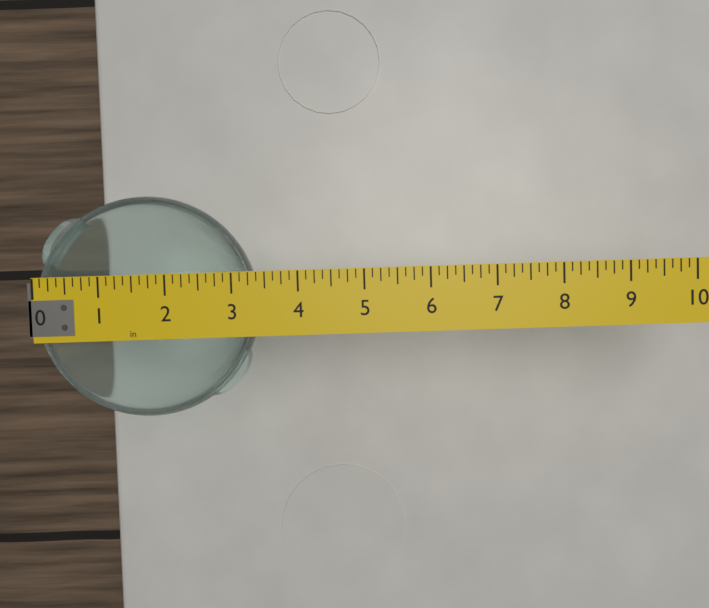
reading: 3.375 in
